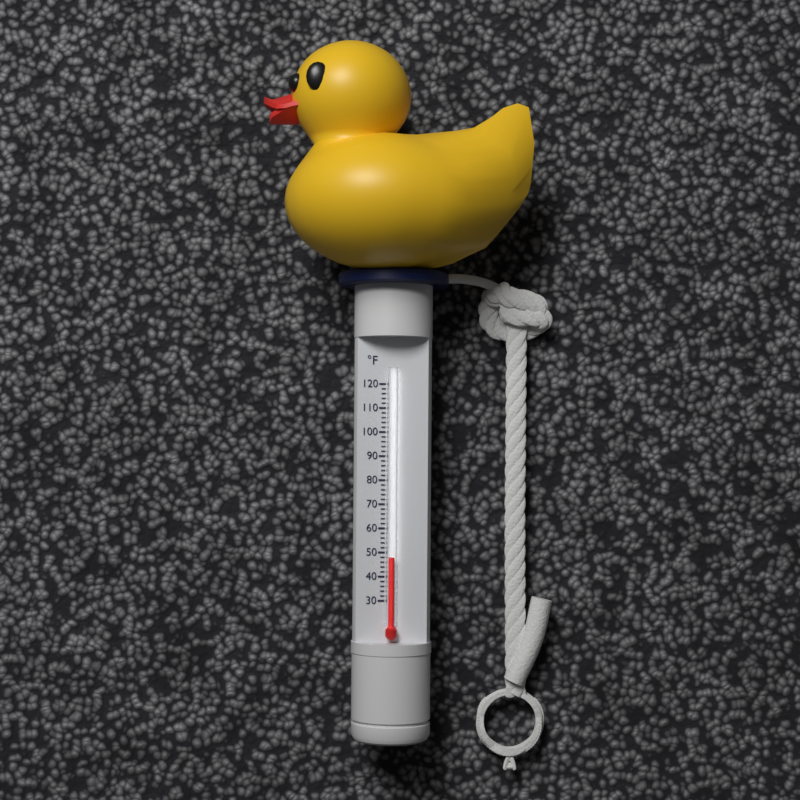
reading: 48 °F
